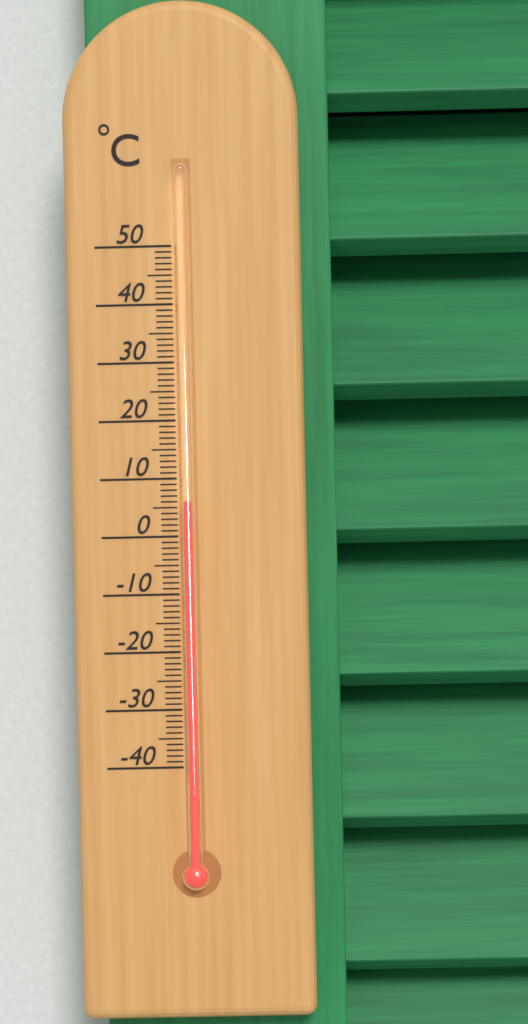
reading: 6 °C
